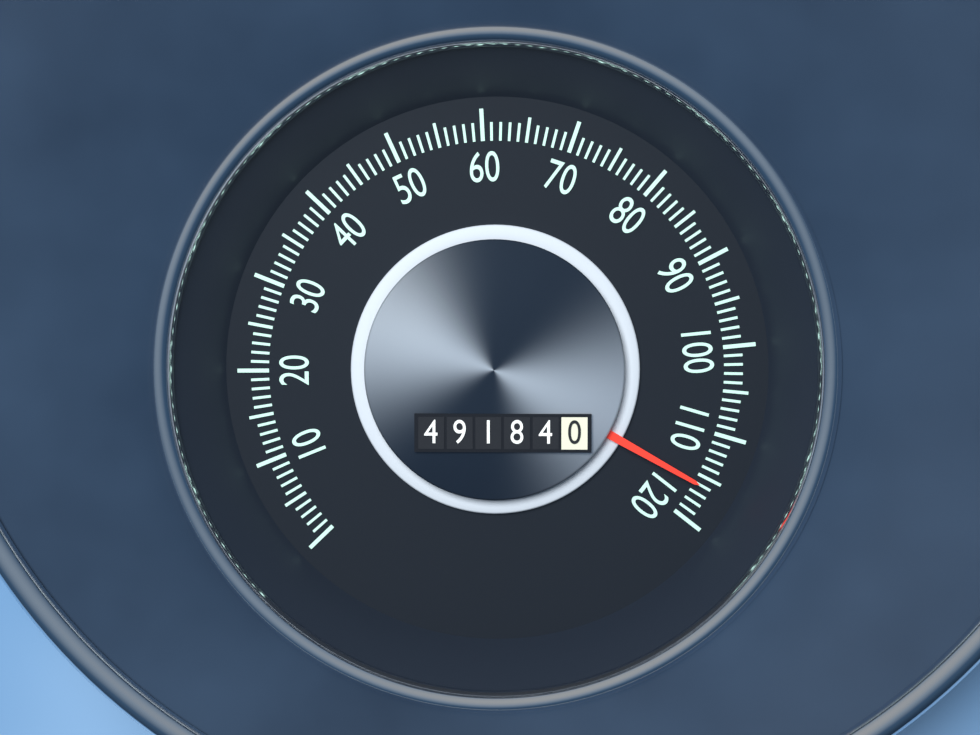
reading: 116 (no unit)
